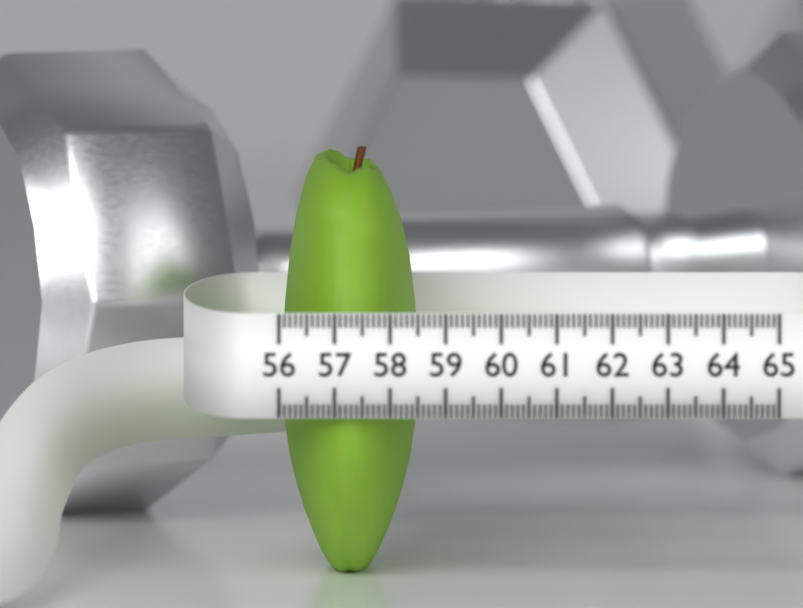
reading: 58.5 (no unit)
